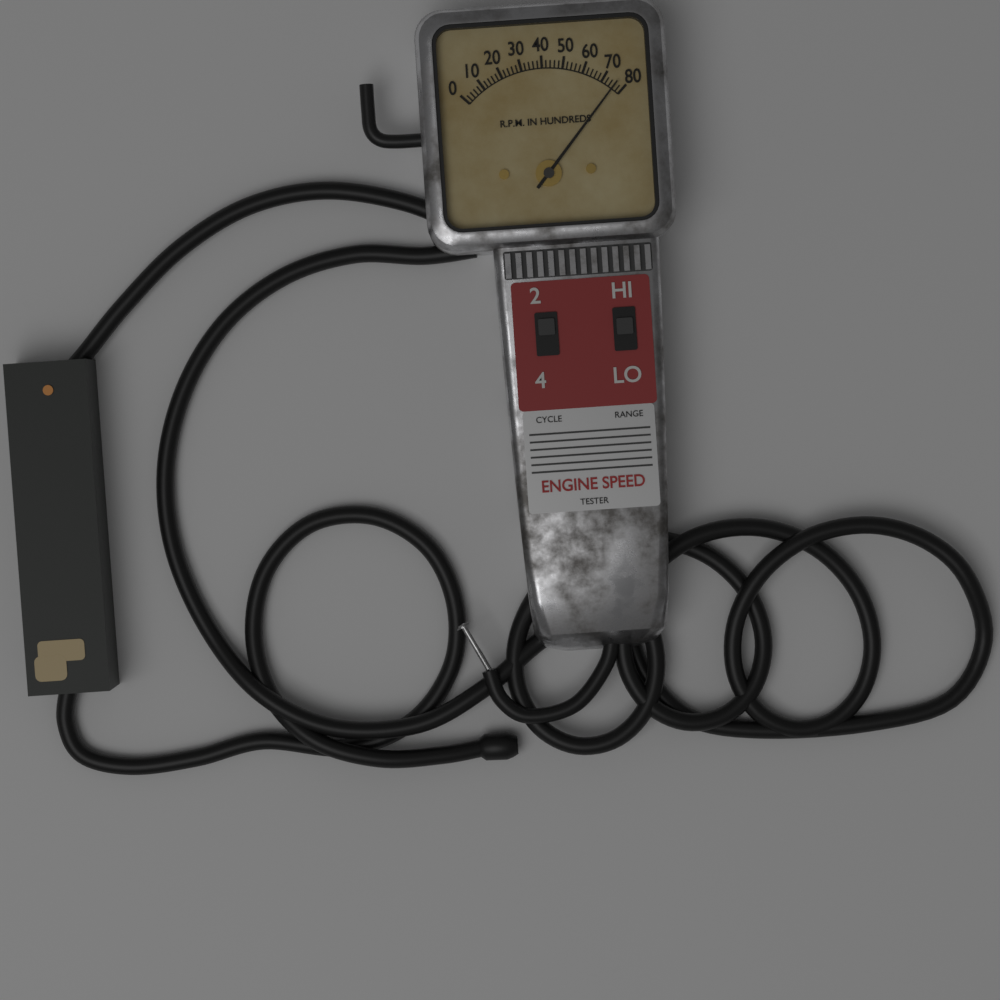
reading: 7600 RPM
